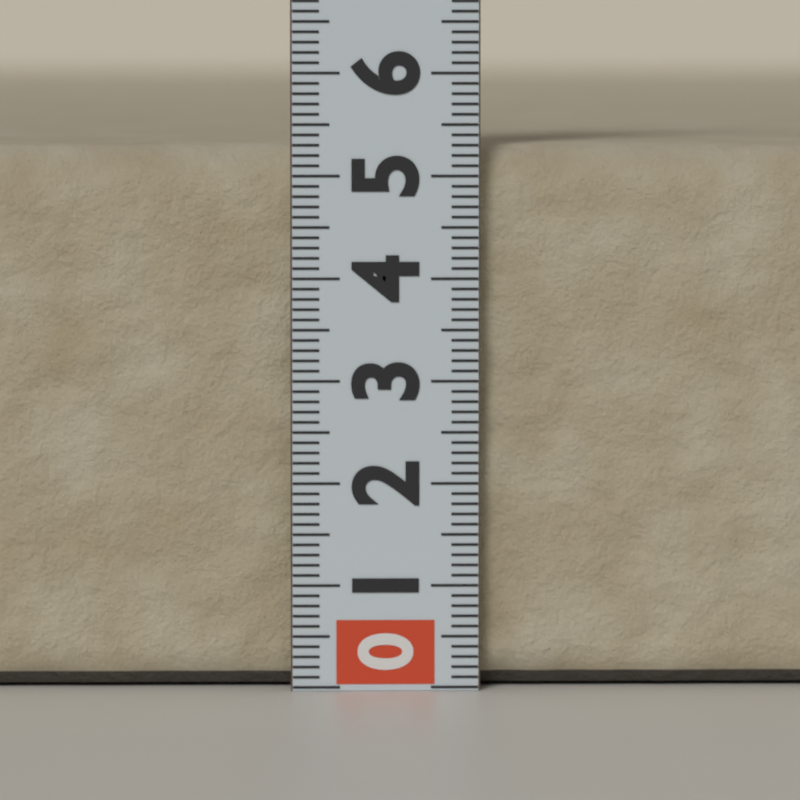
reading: 5.3 (no unit)
